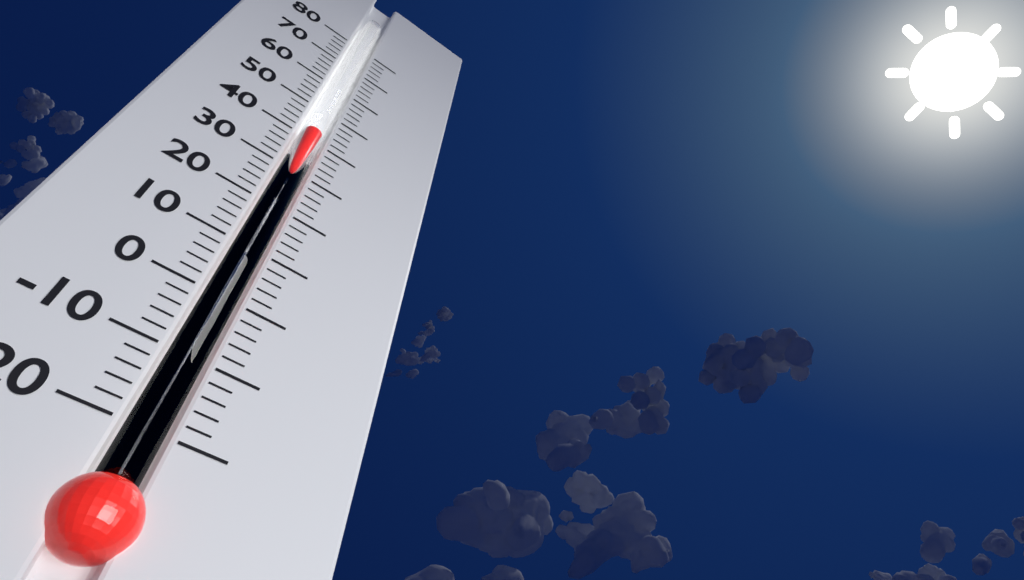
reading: 42 (no unit)
